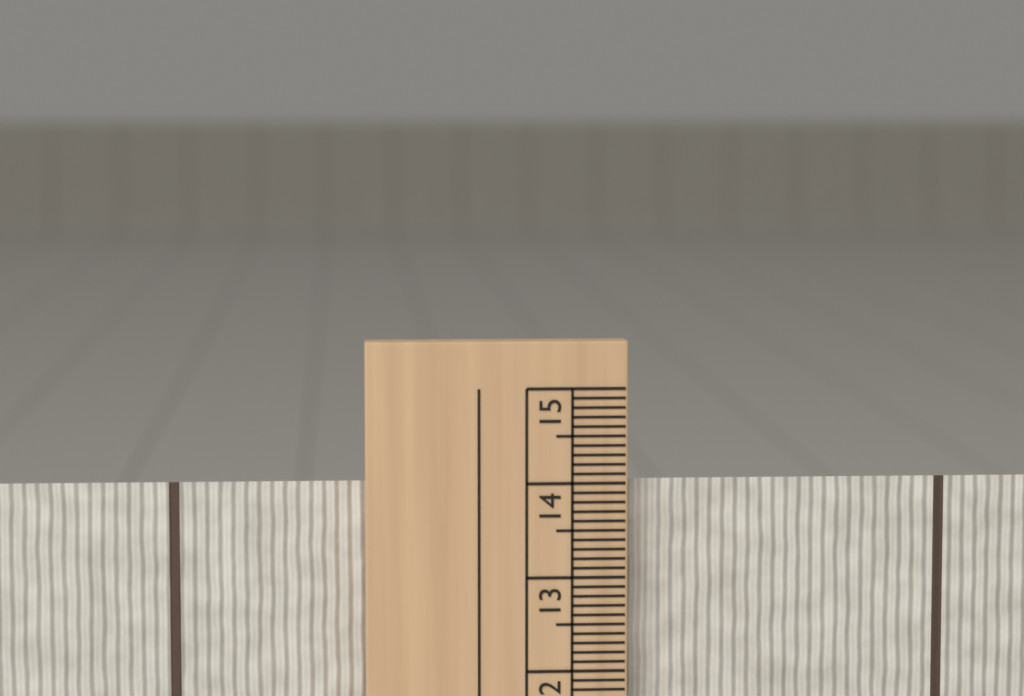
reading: 14.0 cm
